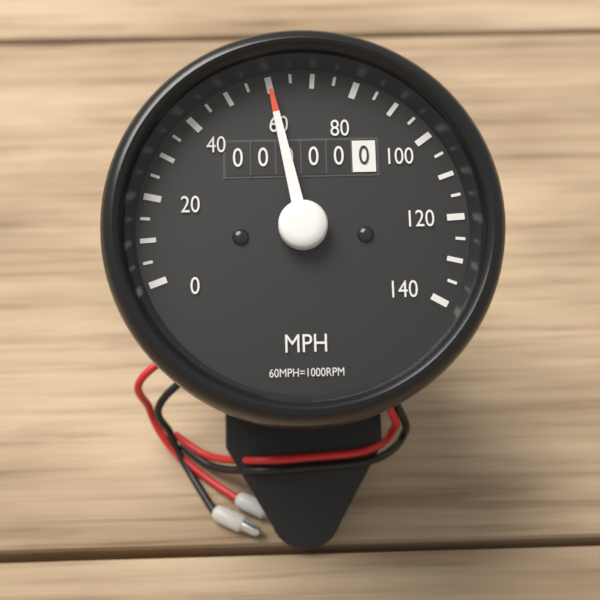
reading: 60 MPH
